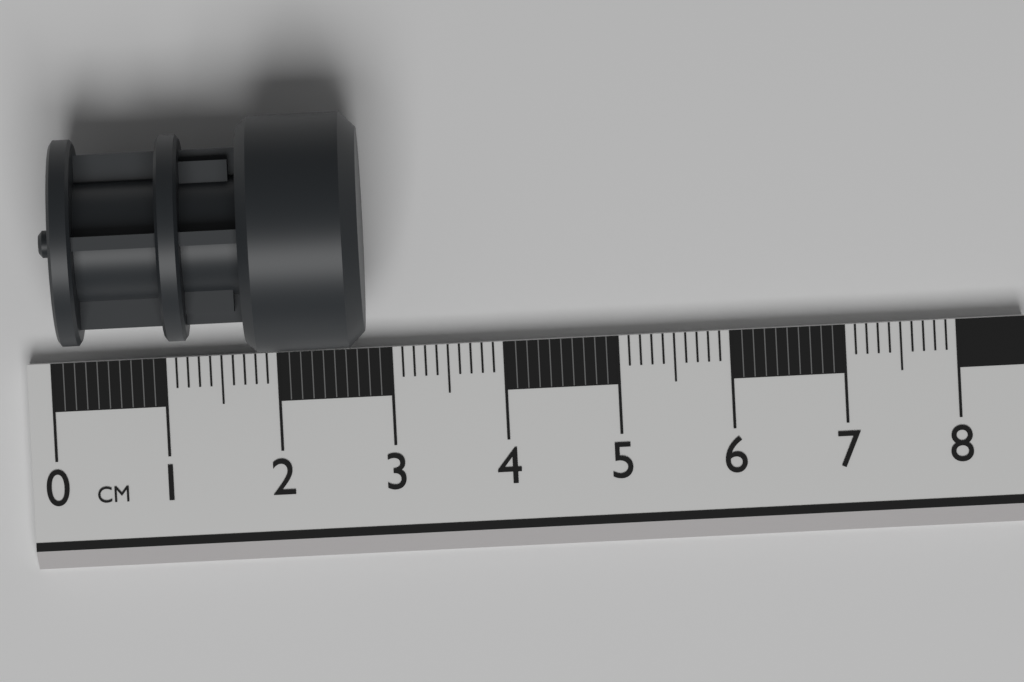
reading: 2.8 cm
